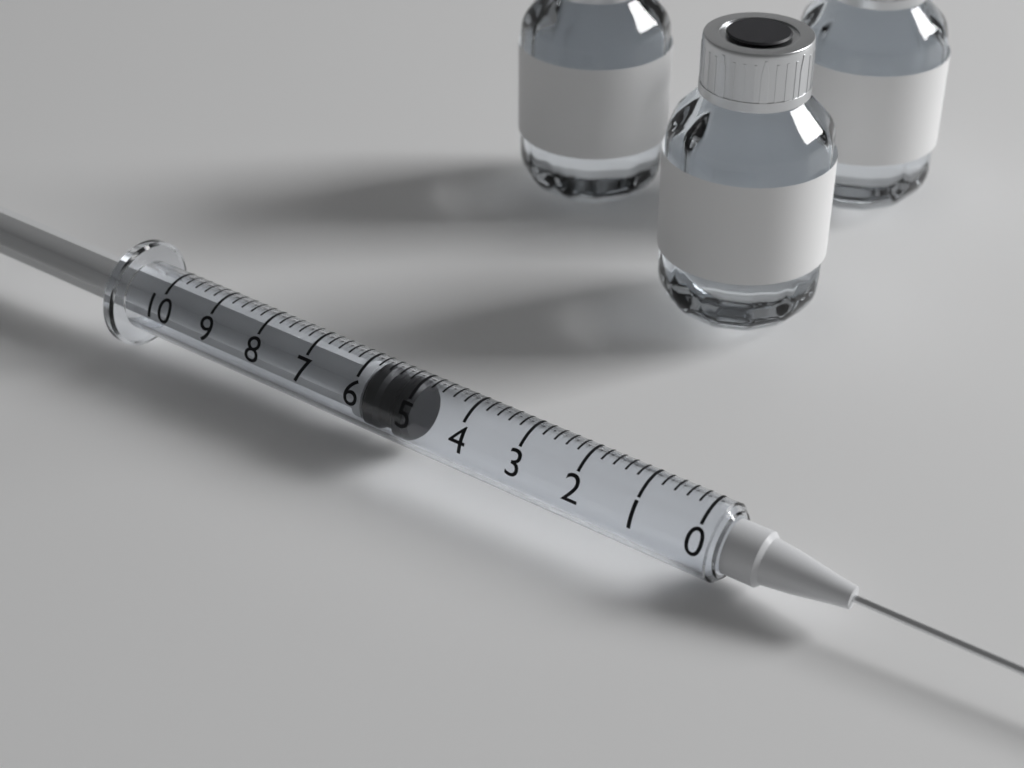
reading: 5.0 (no unit)
